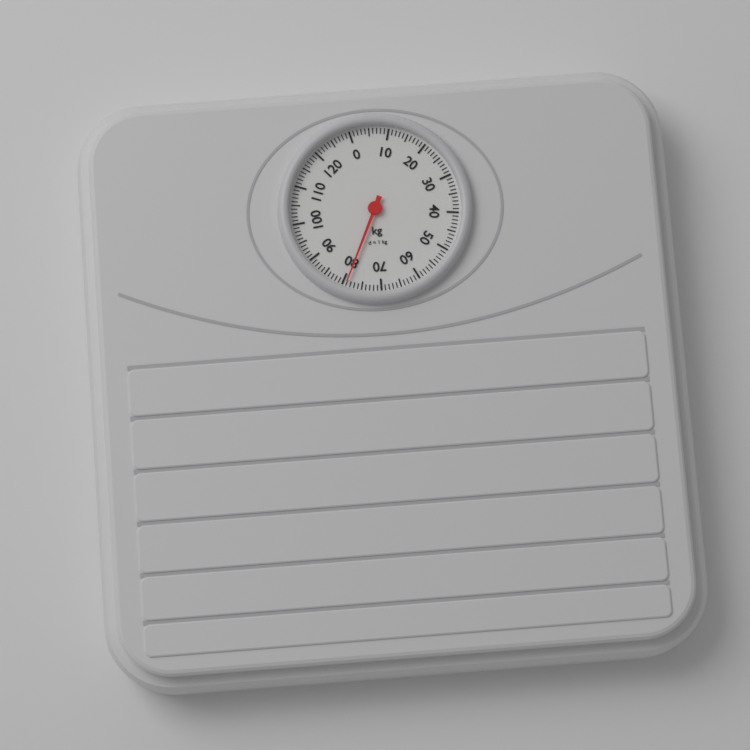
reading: 79 kg
